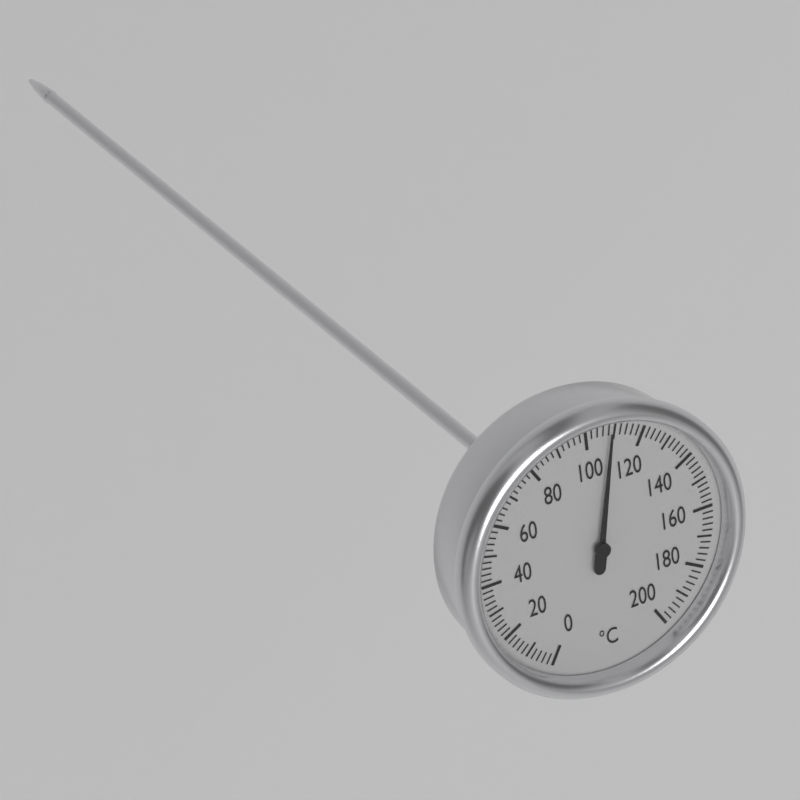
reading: 108 °C
